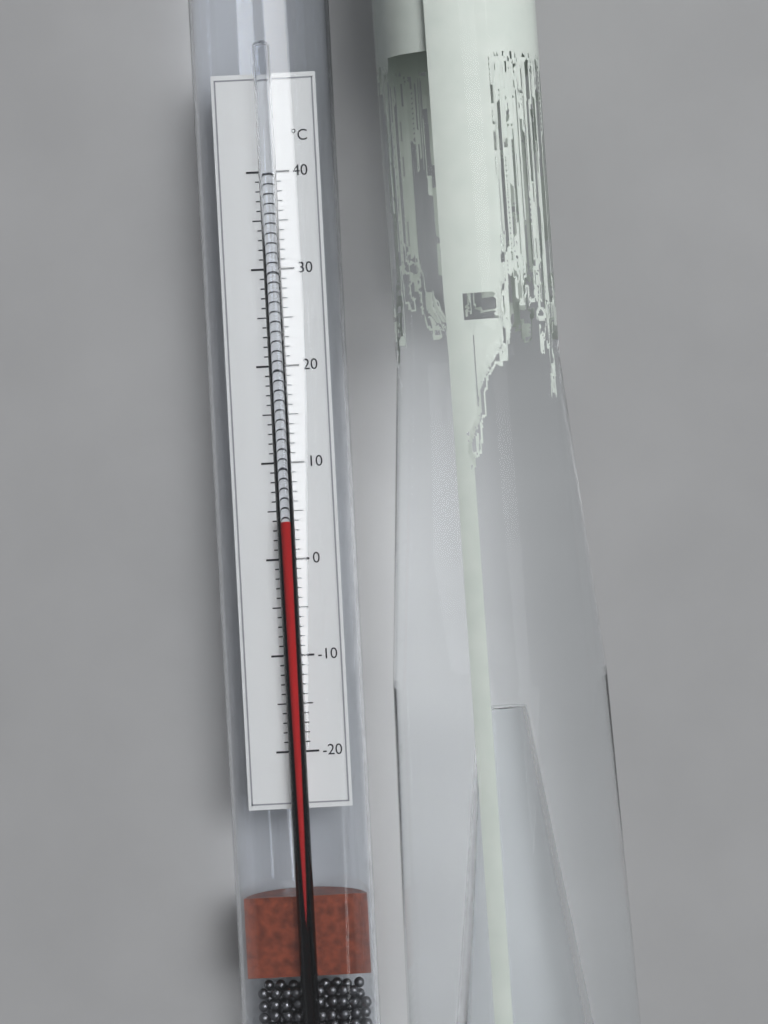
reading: 4 °C
